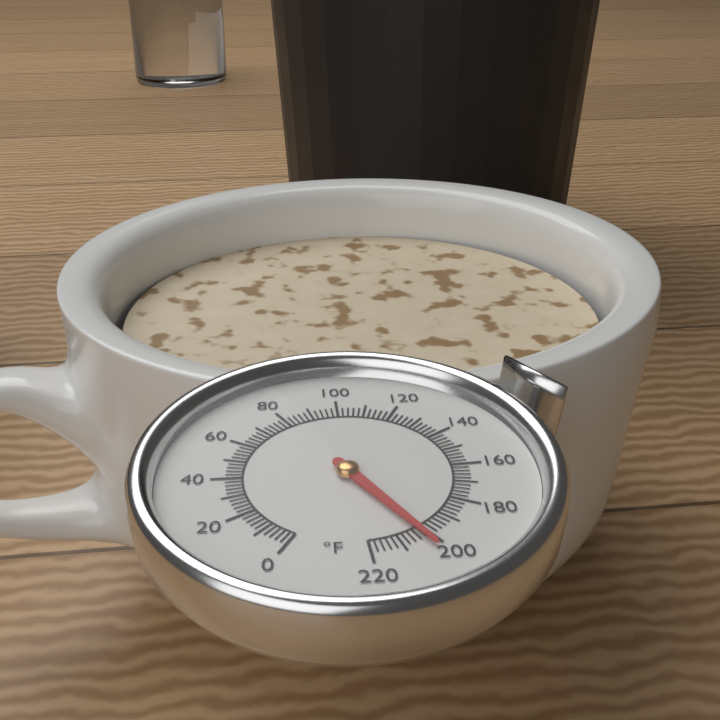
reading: 202 °F
